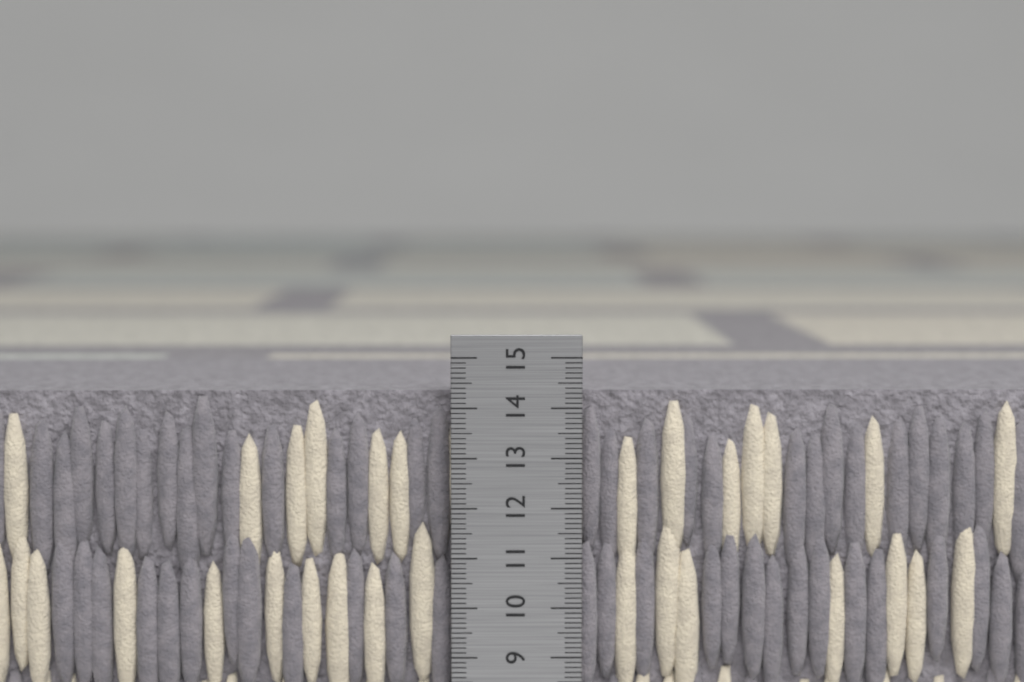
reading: 14.3 cm
